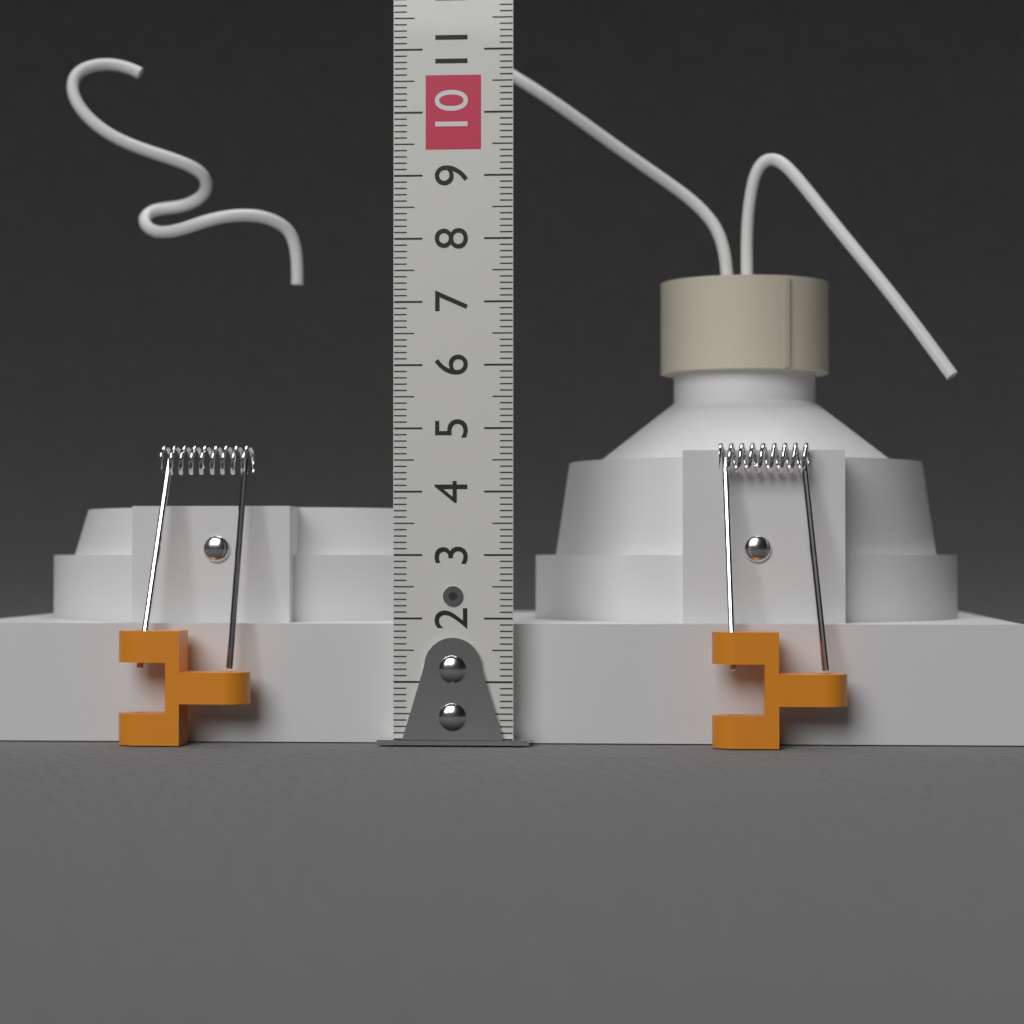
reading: 3.8 cm
